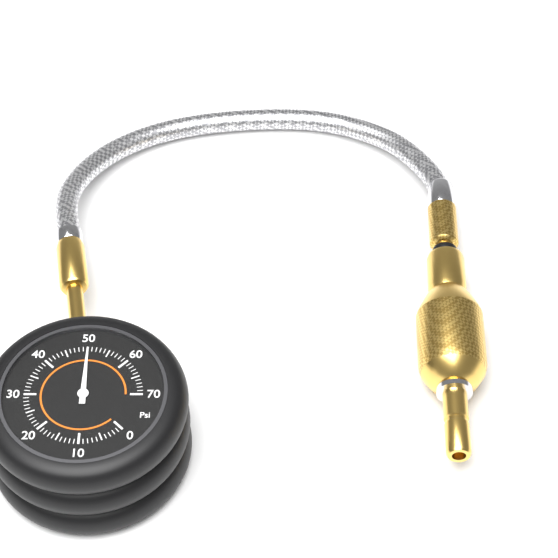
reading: 50 psi
